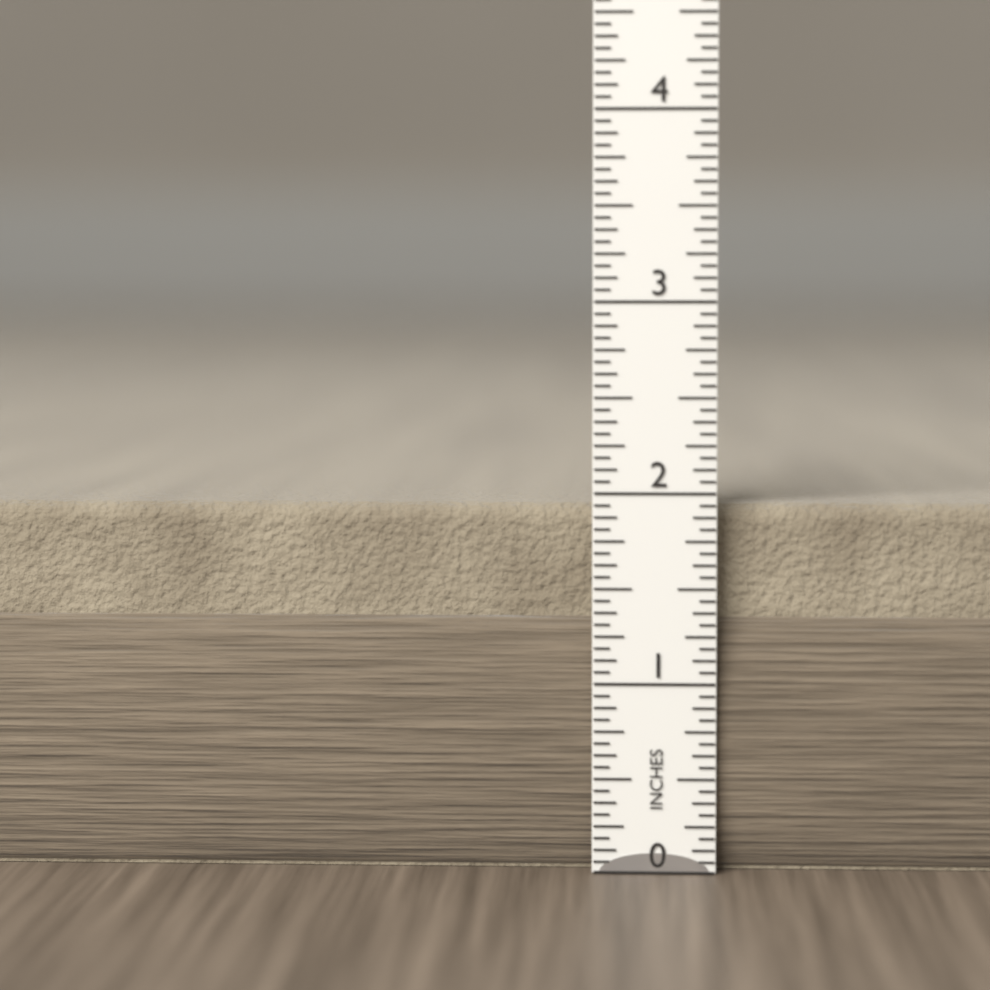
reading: 1.9375 in
